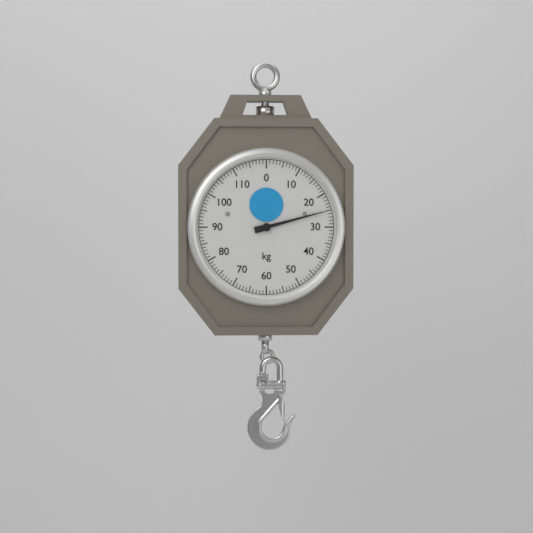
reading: 25 kg
